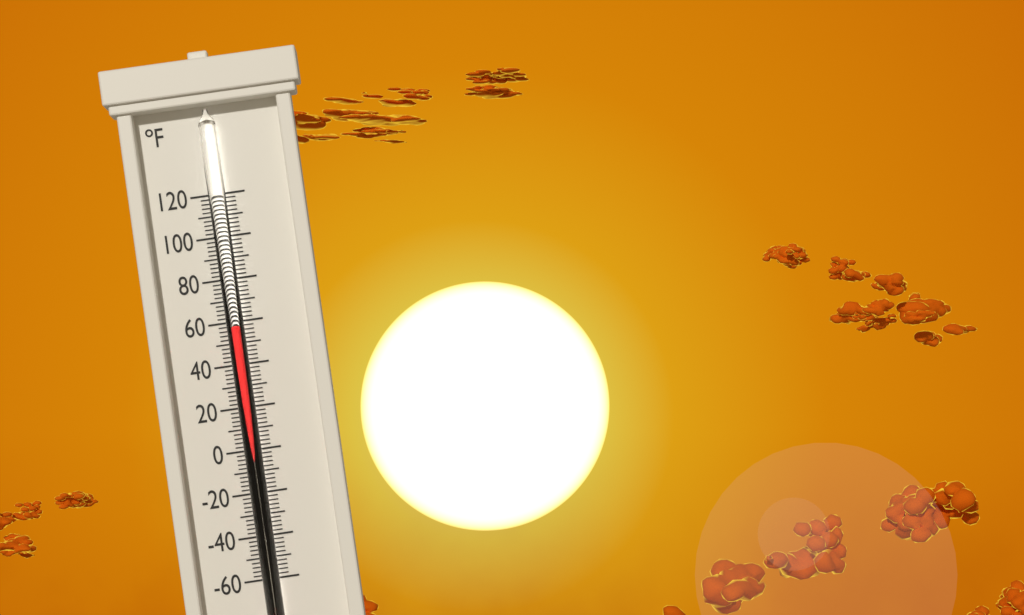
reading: 58 °F
